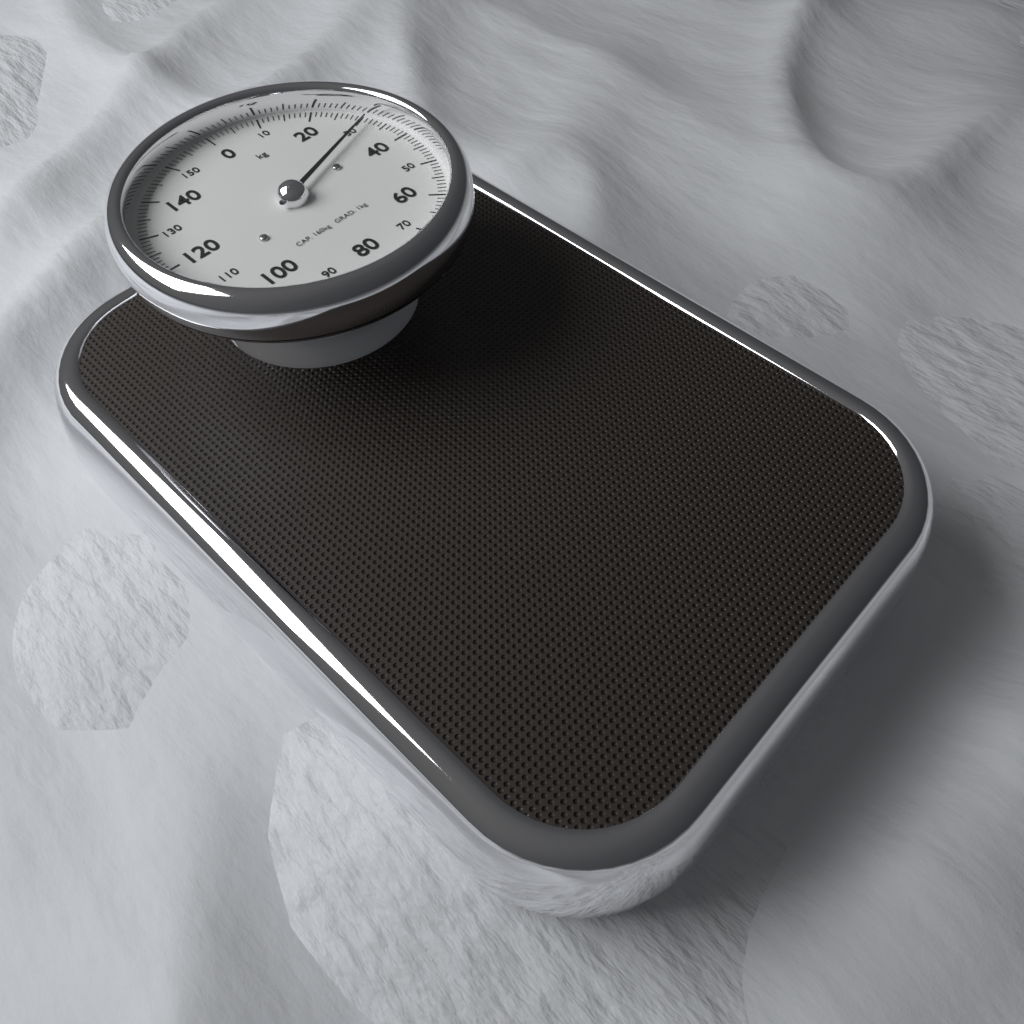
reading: 31 kg
